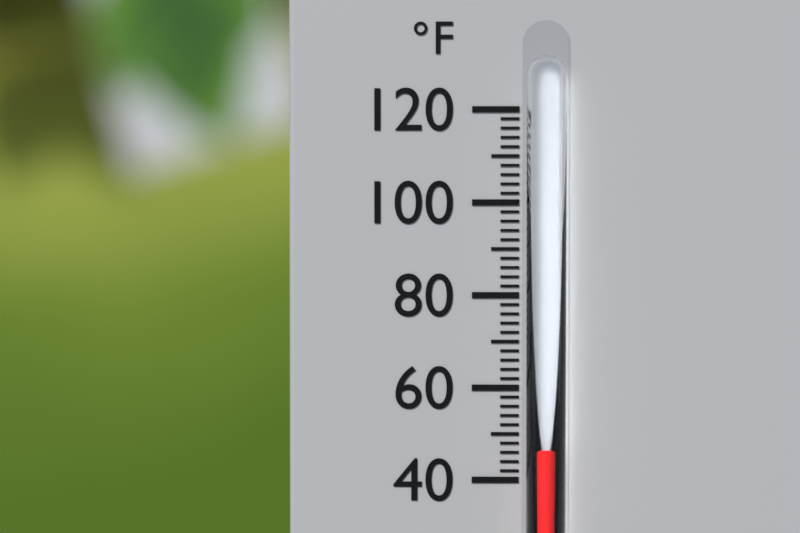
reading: 48 °F
